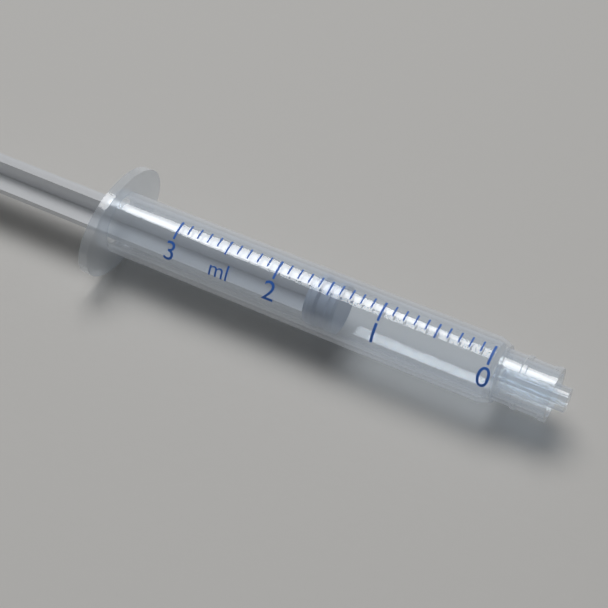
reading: 1.4 ml
